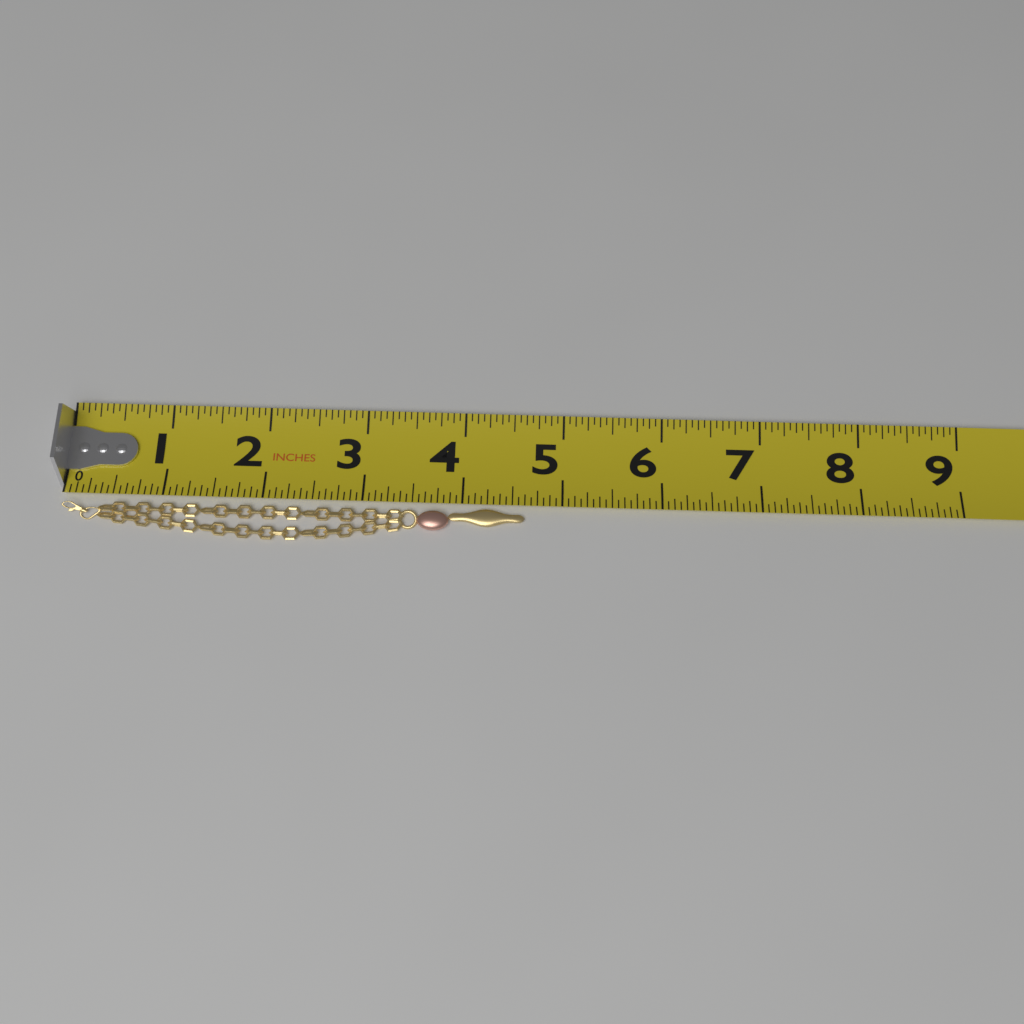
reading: 4.6250 in
